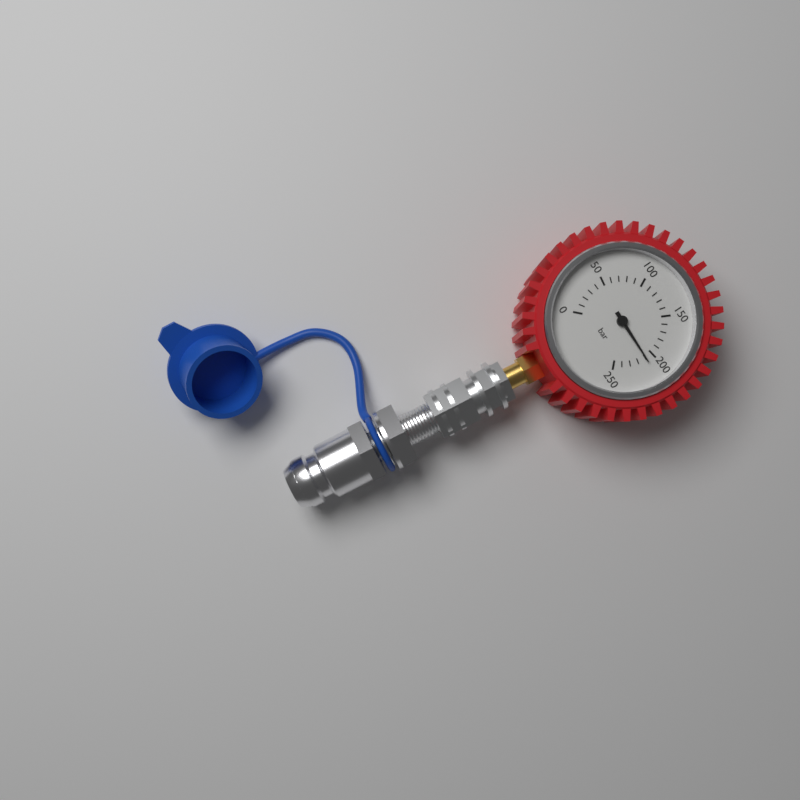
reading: 210 bar
